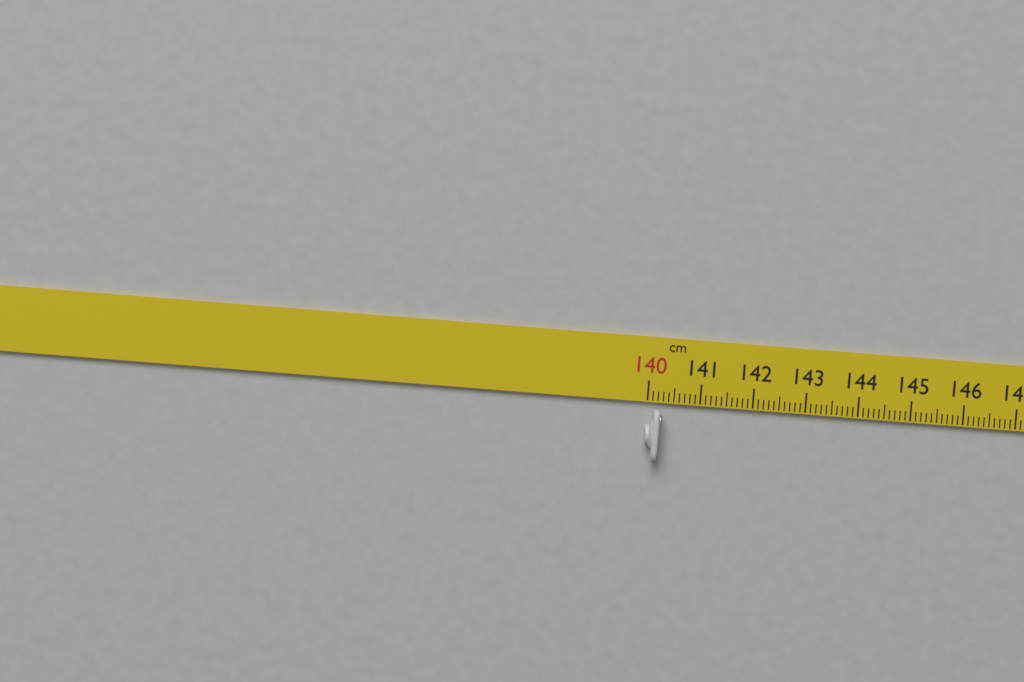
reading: 140.3 cm
